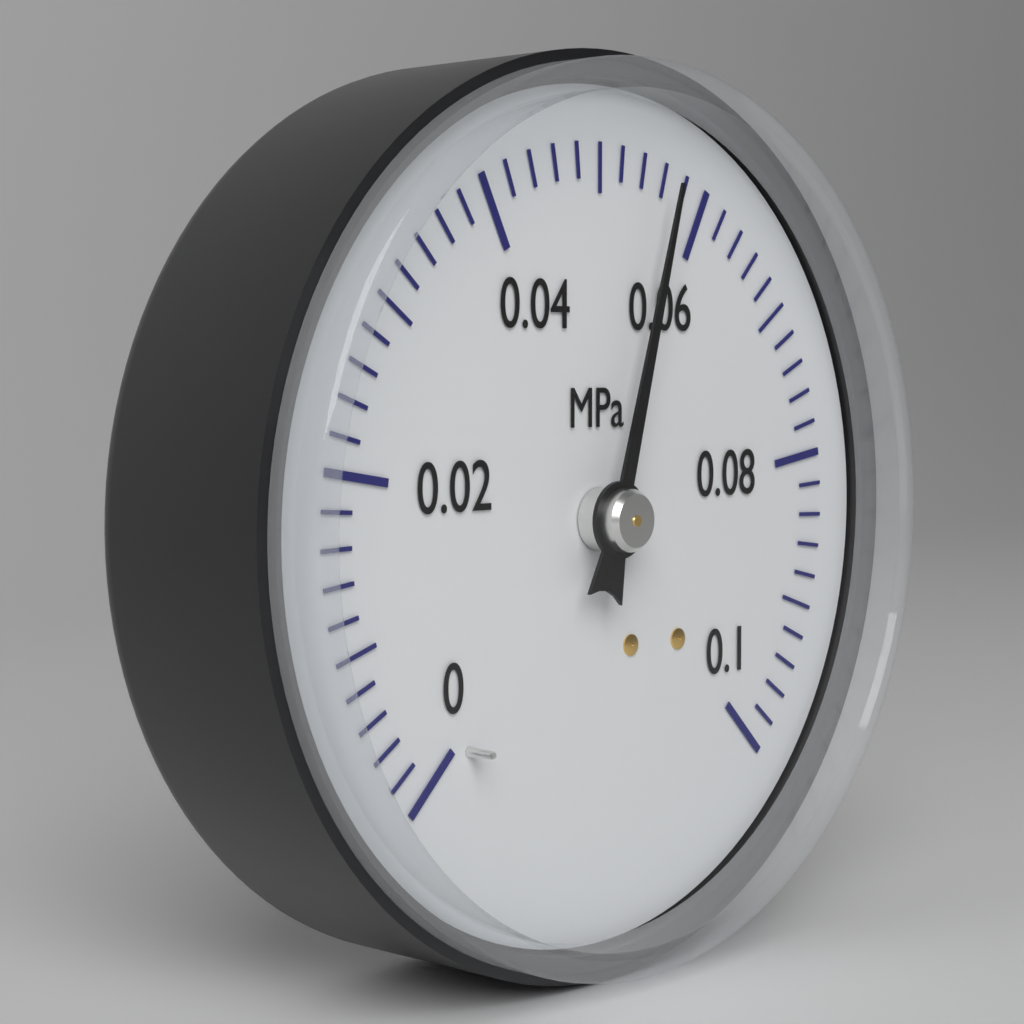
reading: 0.056 MPa
